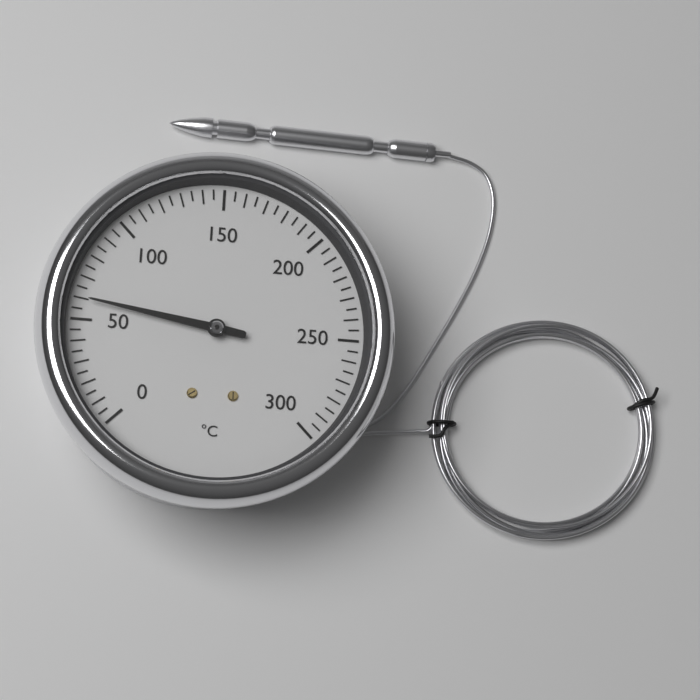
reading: 60 °C
